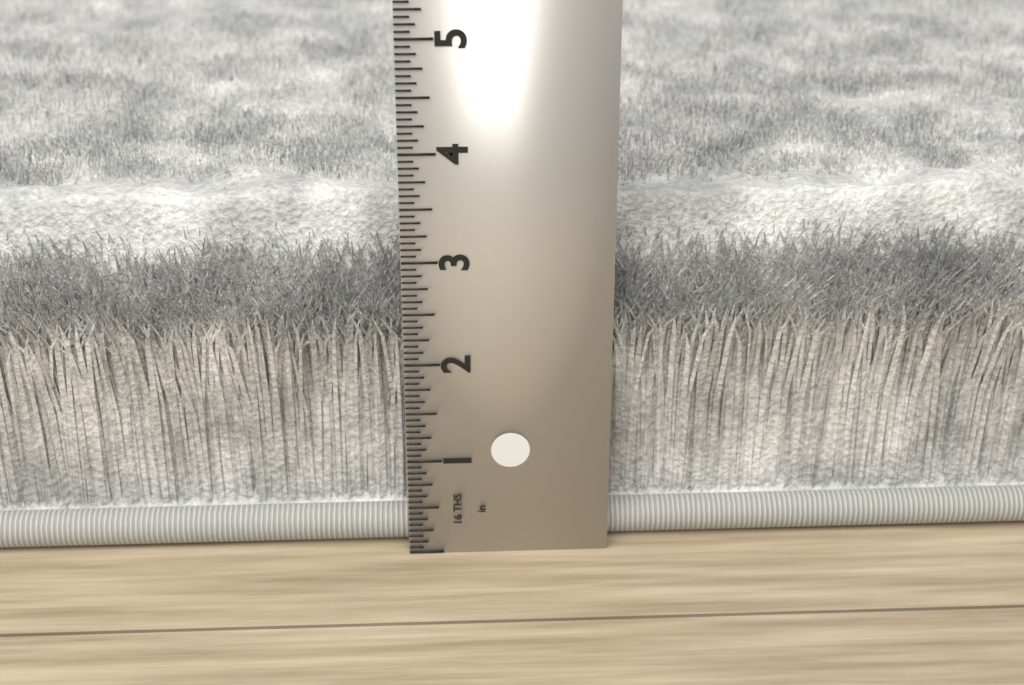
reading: 3.4375 in
